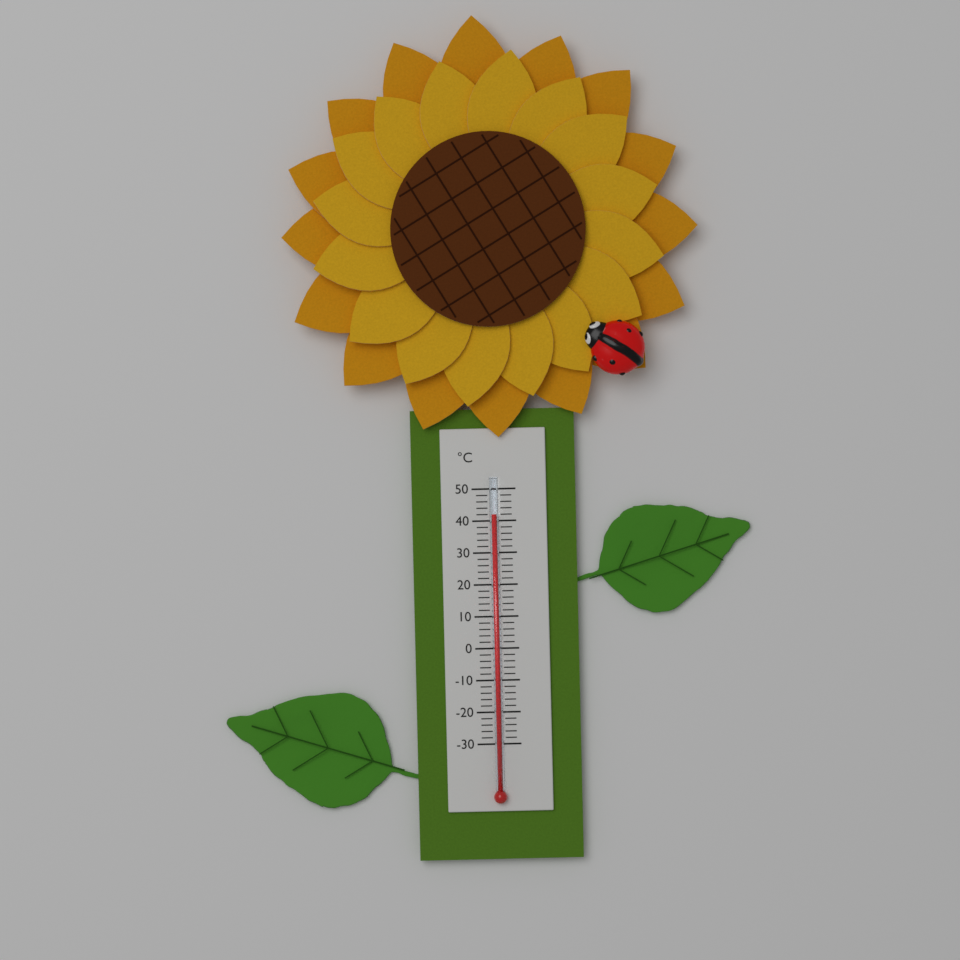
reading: 42 °C
